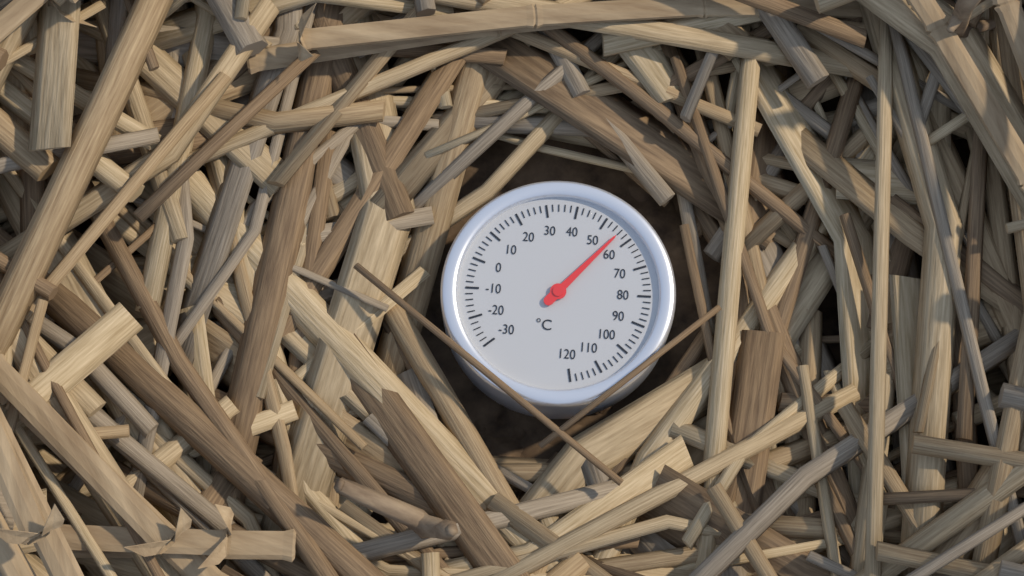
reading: 56 °C
